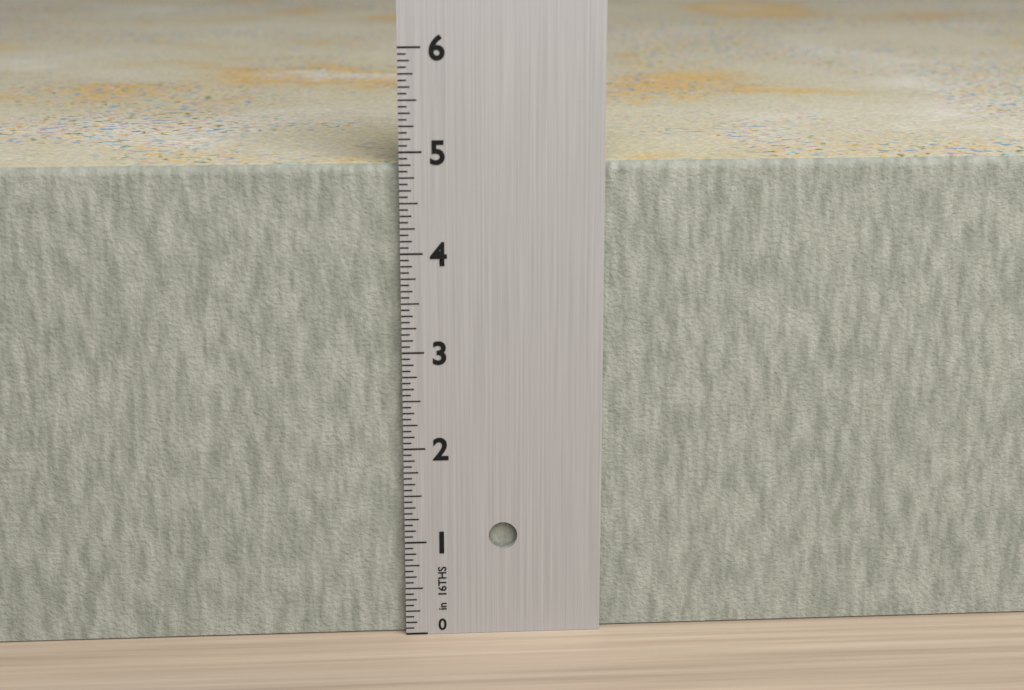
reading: 4.8750 in
